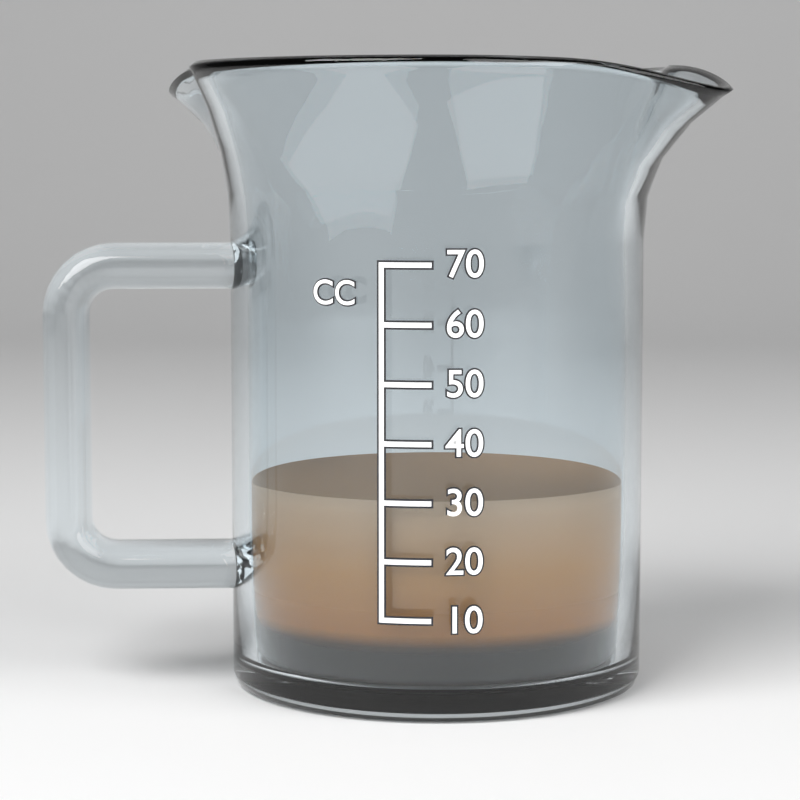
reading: 30 cc
